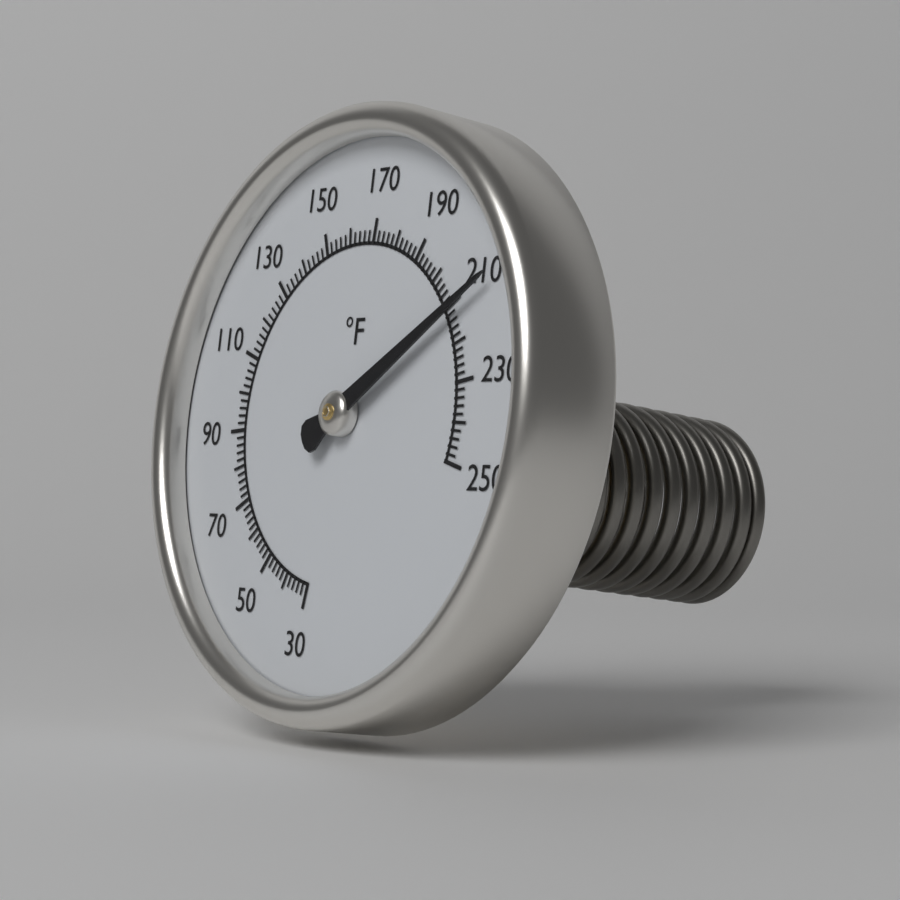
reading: 212 °F
